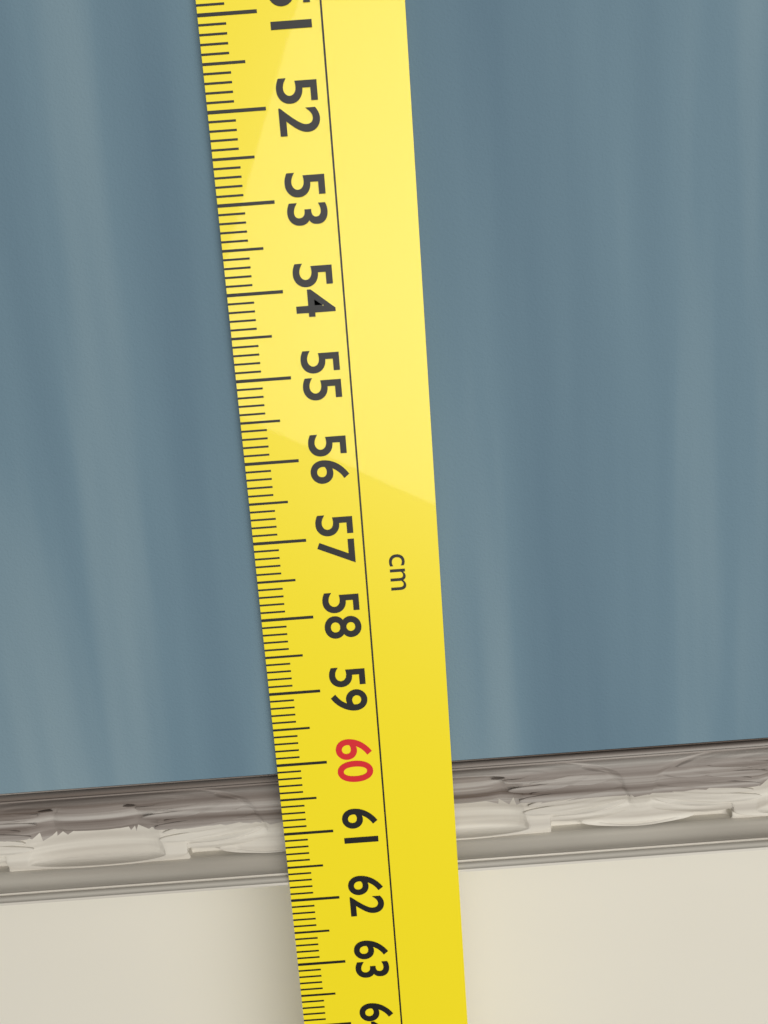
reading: 61.8 cm
